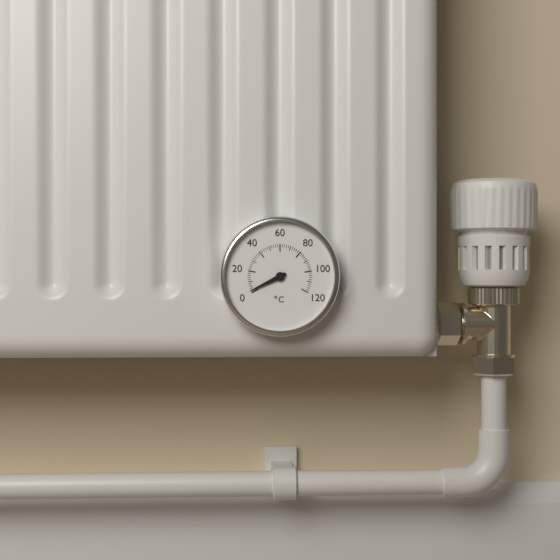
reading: 2 °C
